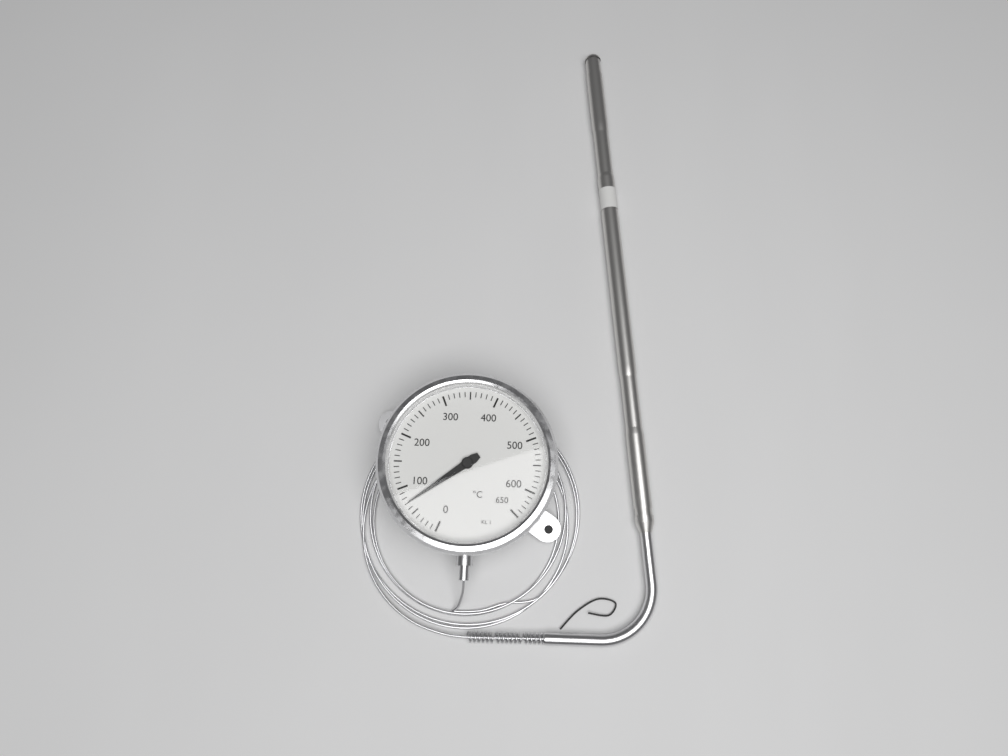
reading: 70 °C
